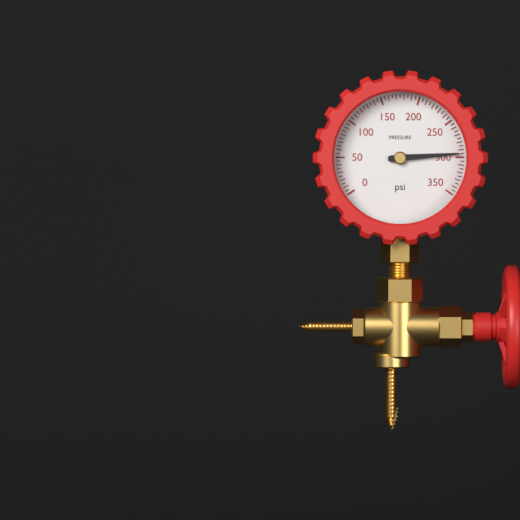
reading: 295 psi
